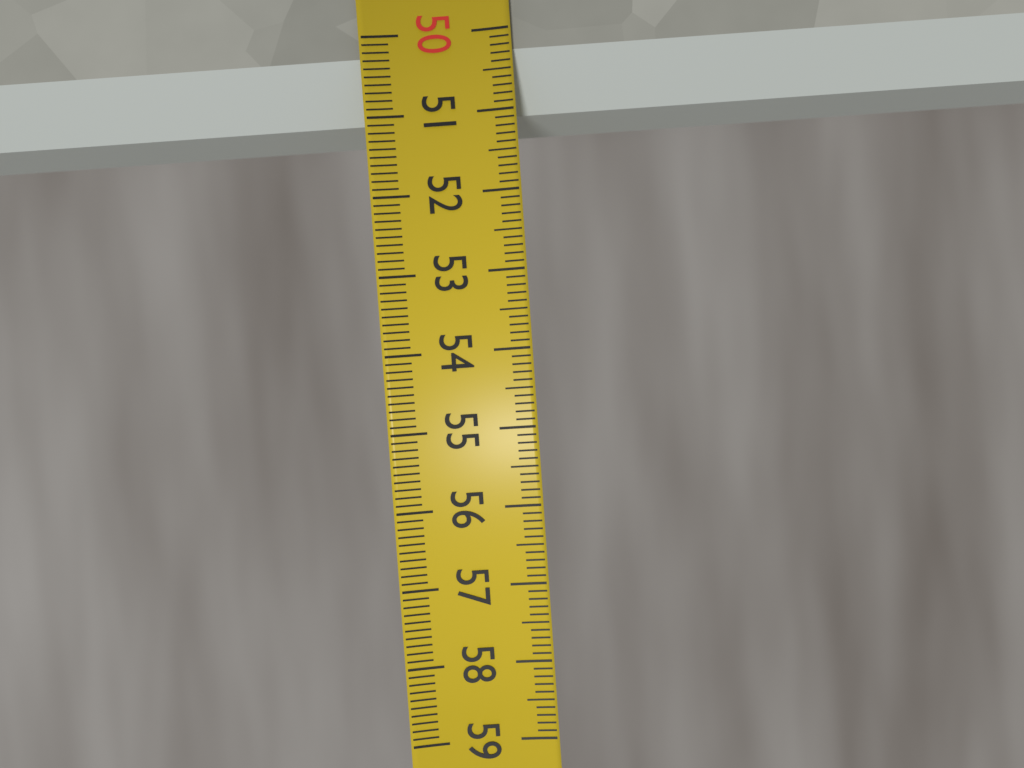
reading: 51.0 (no unit)
